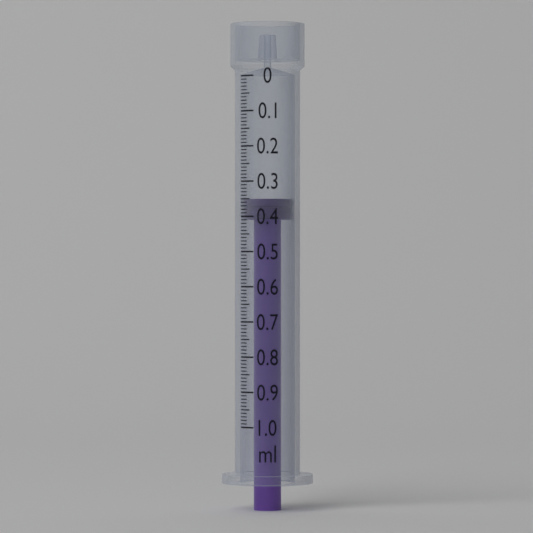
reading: 0.35 ml
